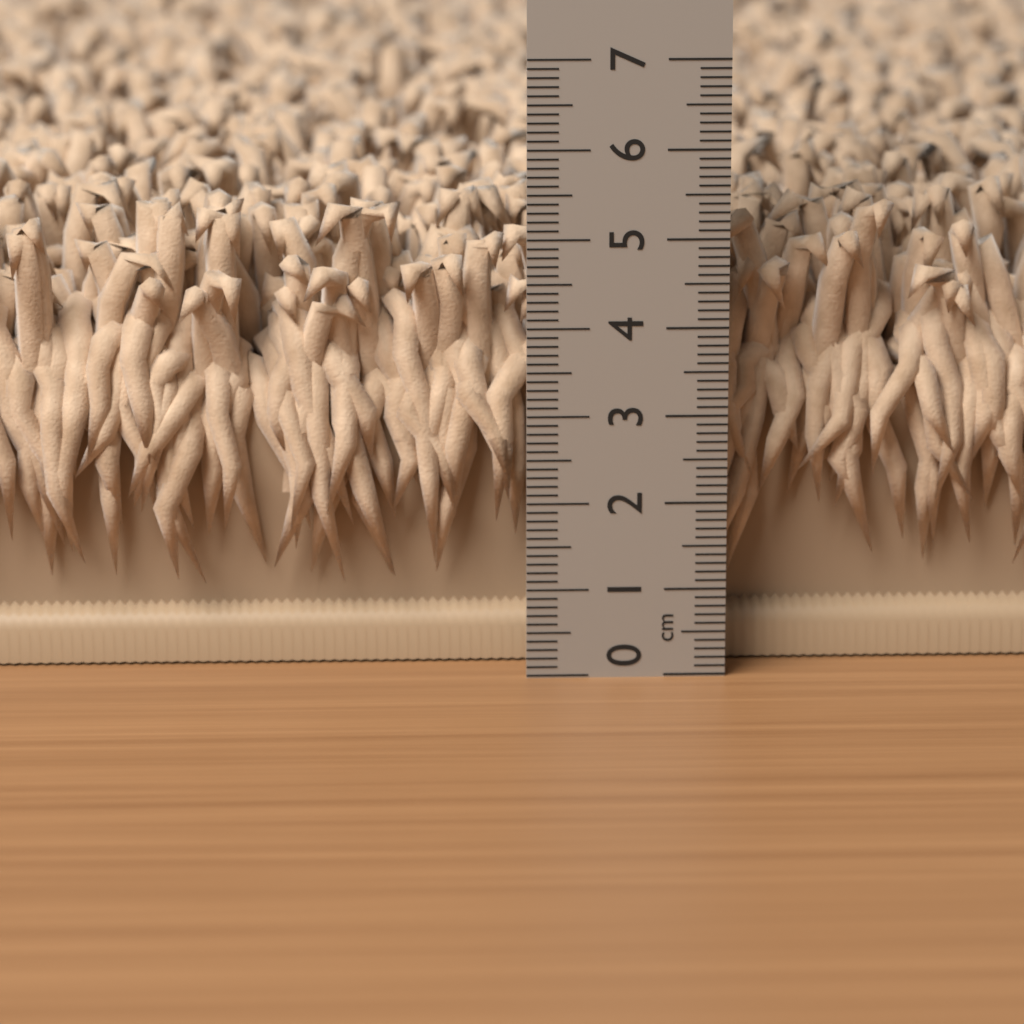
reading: 5.3 cm
